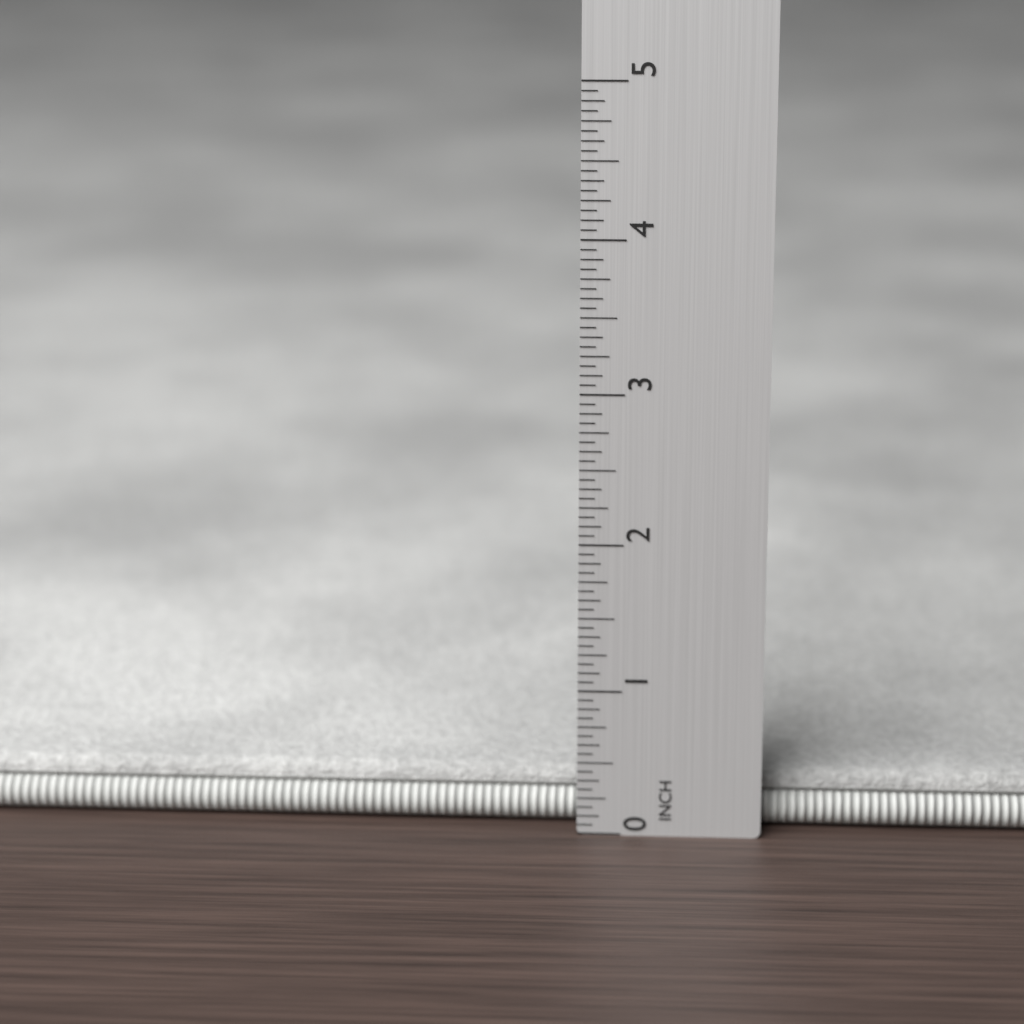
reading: 0.3750 in
